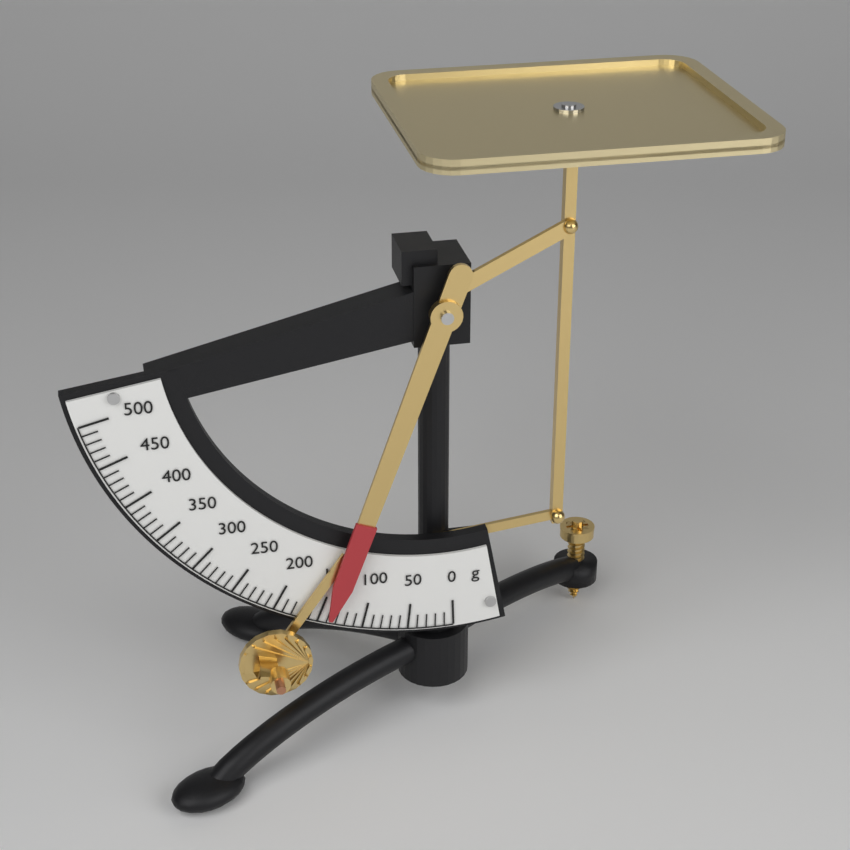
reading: 140 g
